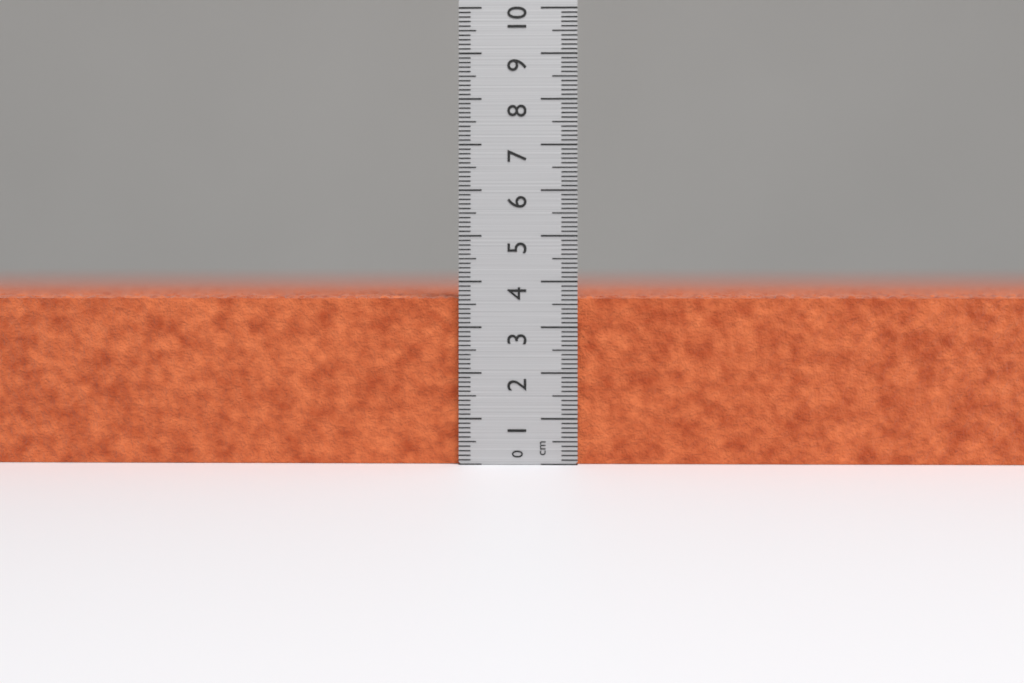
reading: 3.7 cm
